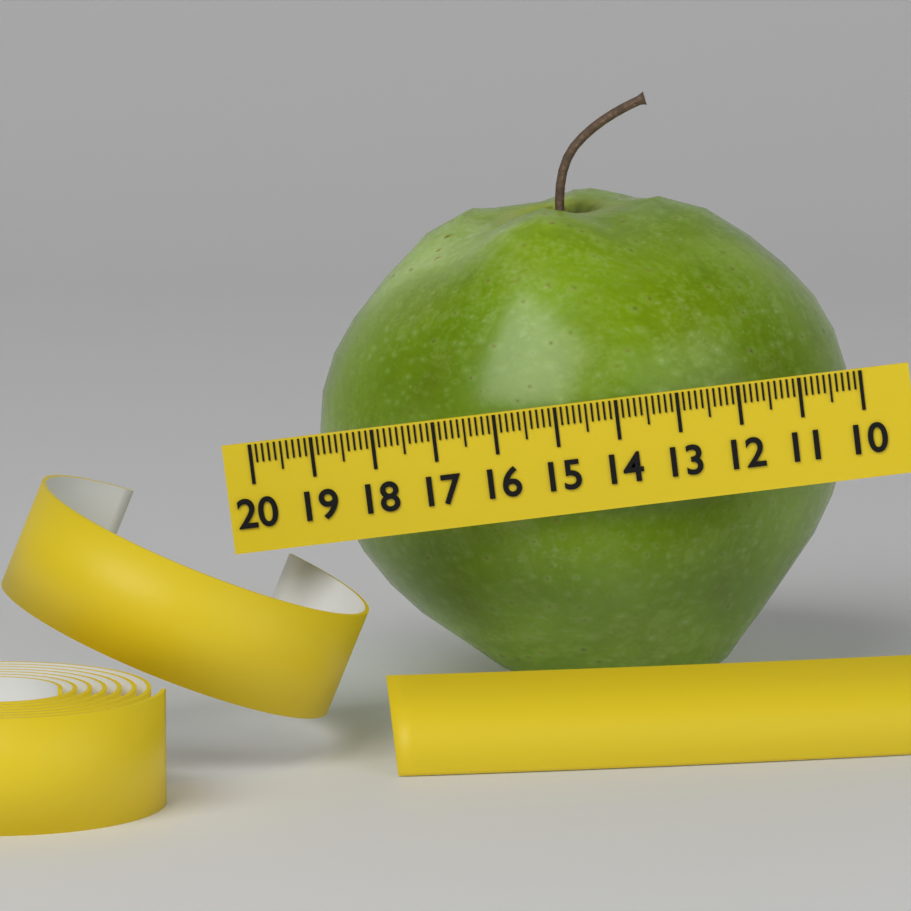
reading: 19.0 (no unit)
